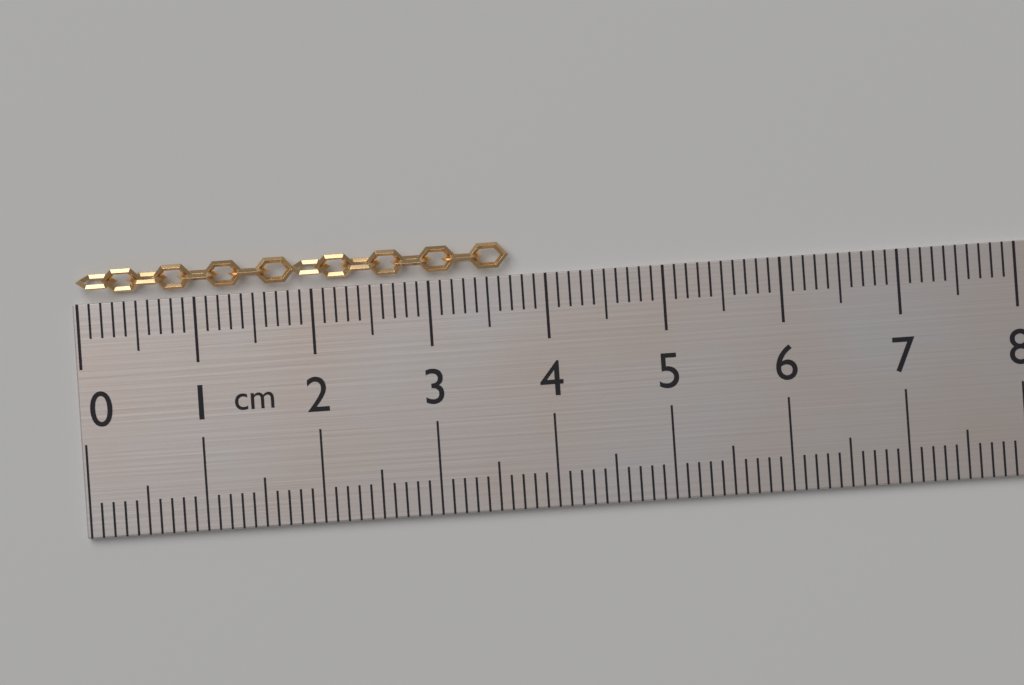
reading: 3.7 cm
